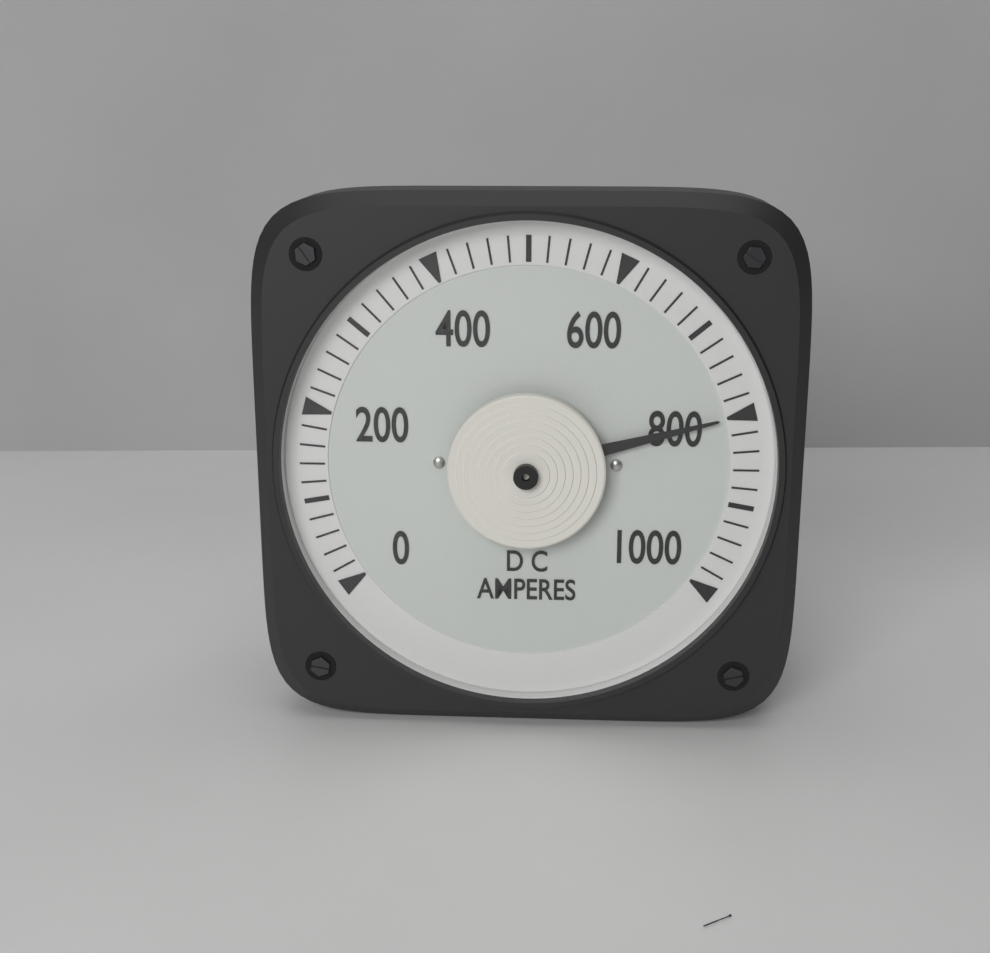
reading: 800 A
